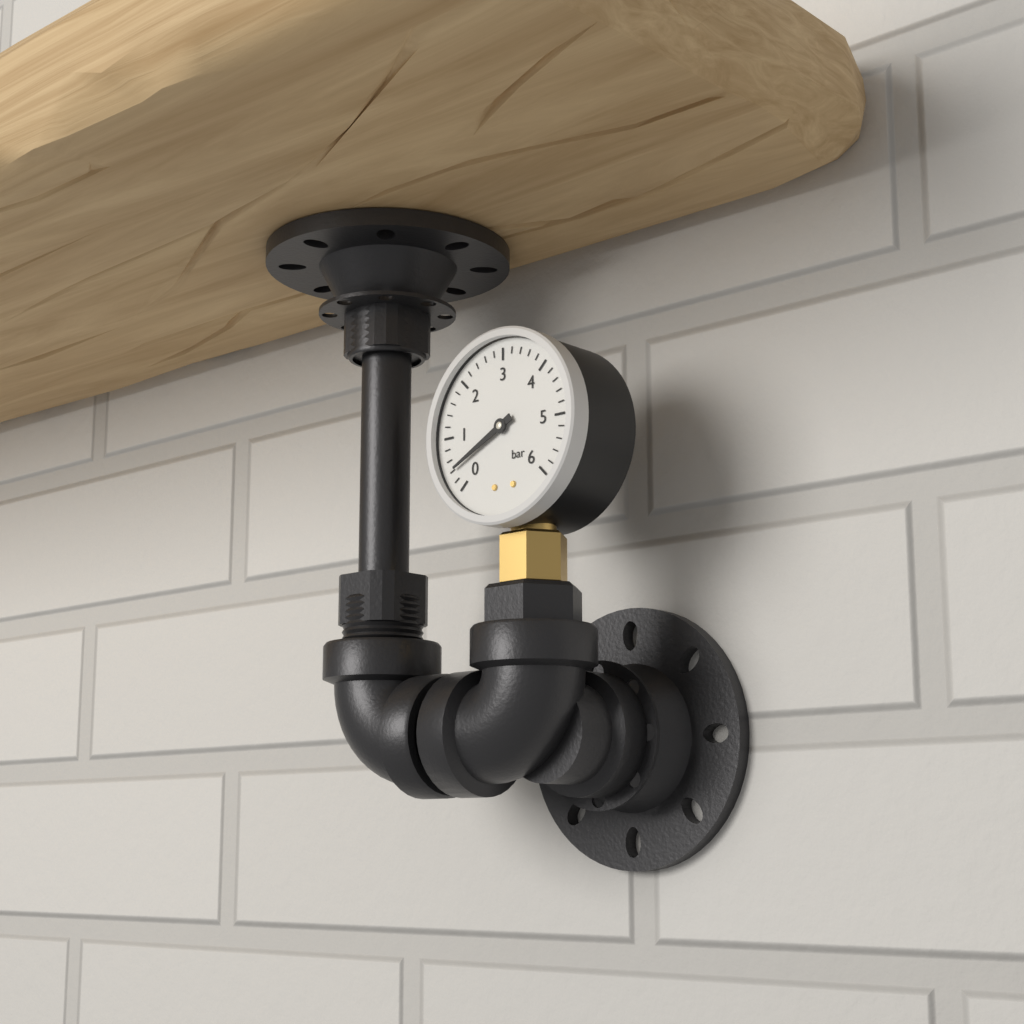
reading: 0.4 bar
